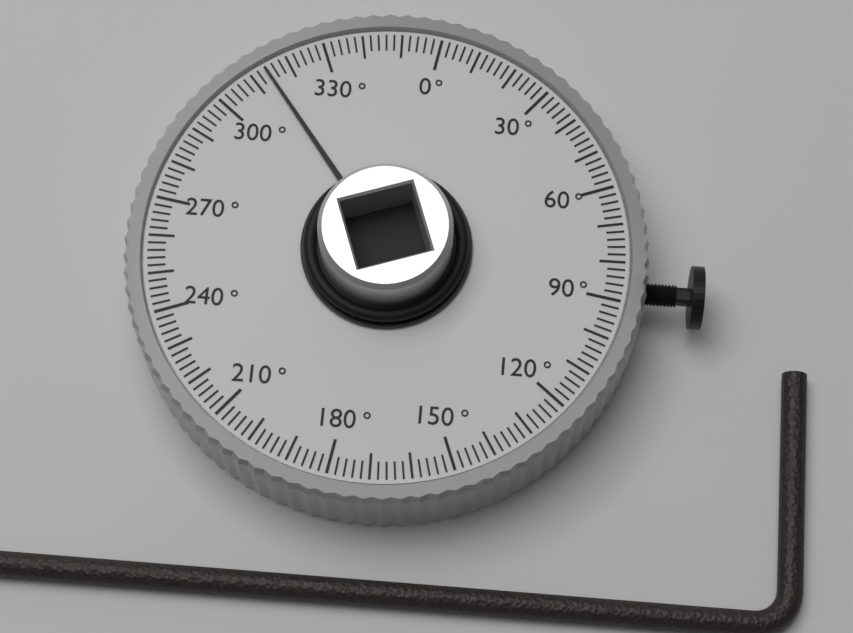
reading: 314 °
